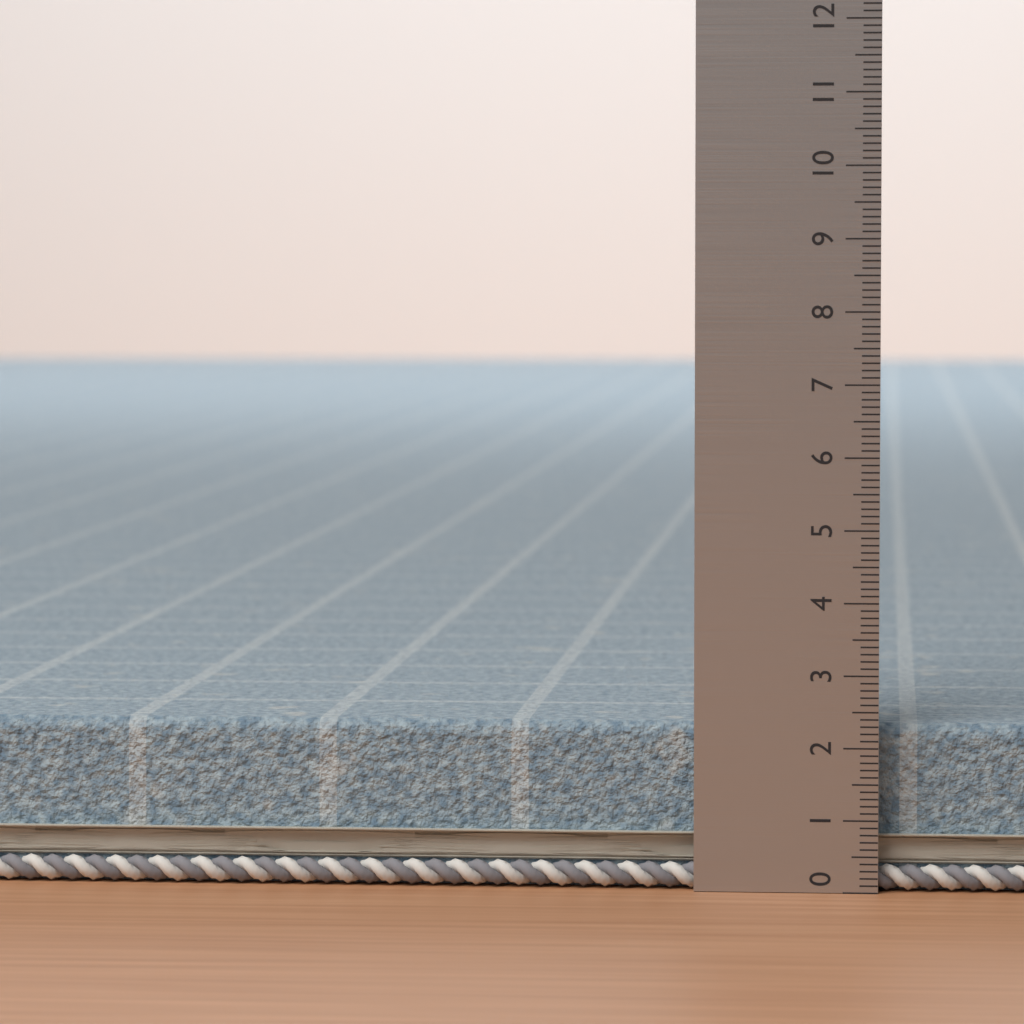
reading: 2.3 (no unit)
